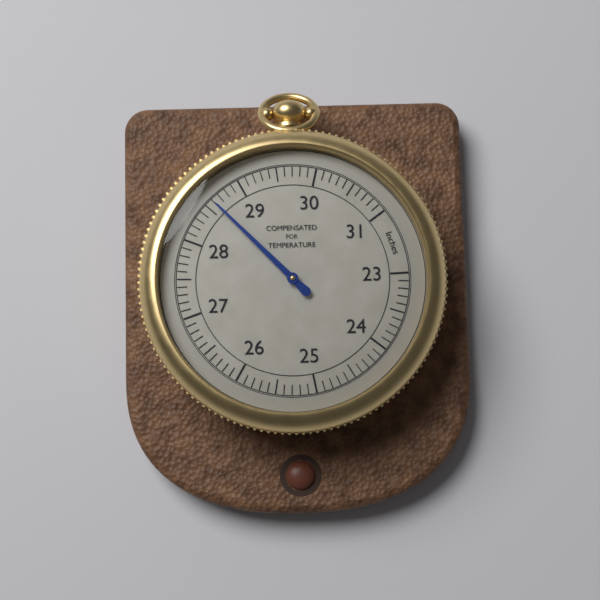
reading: 28.6 inches
